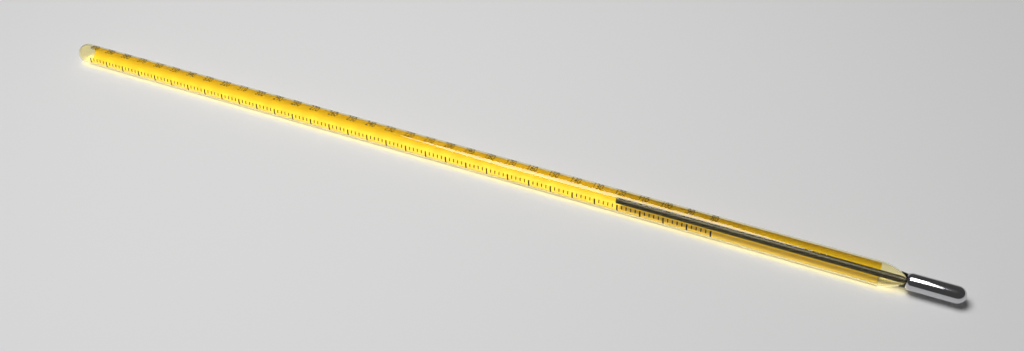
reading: 122 (no unit)
